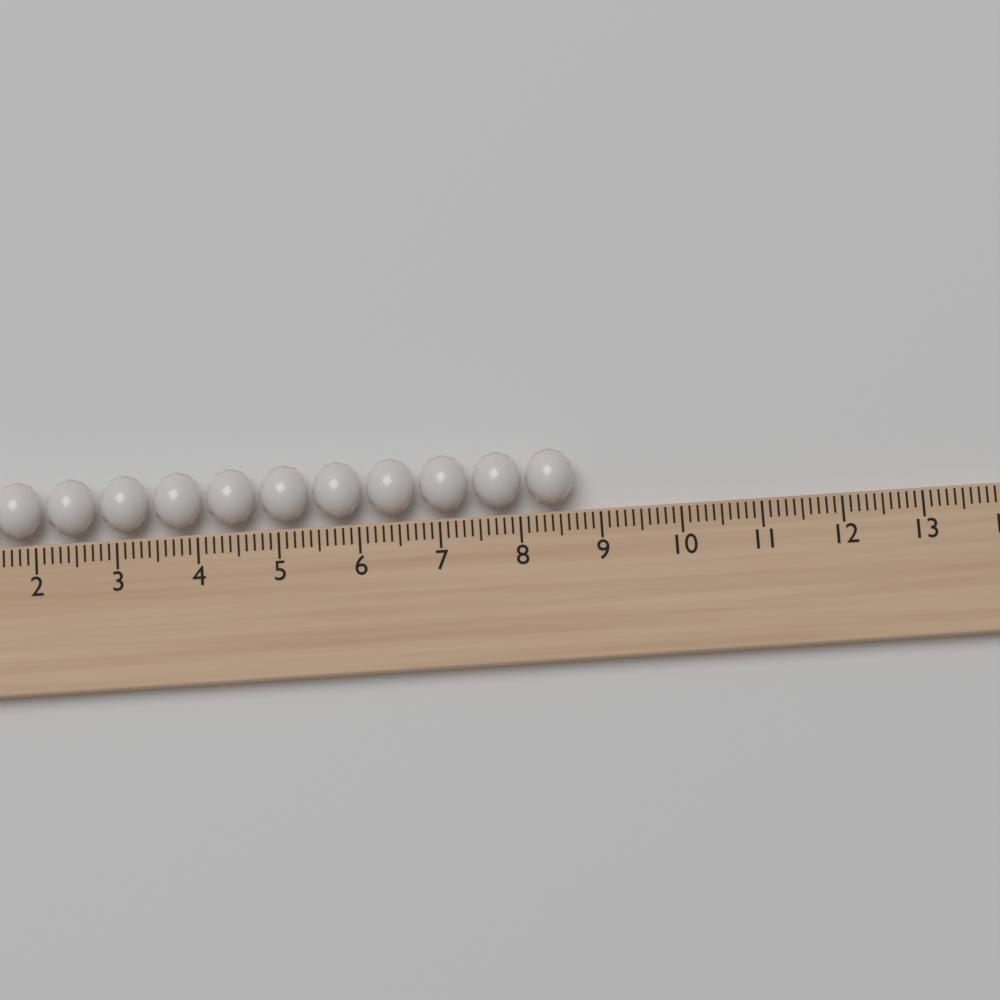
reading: 8.7 (no unit)
